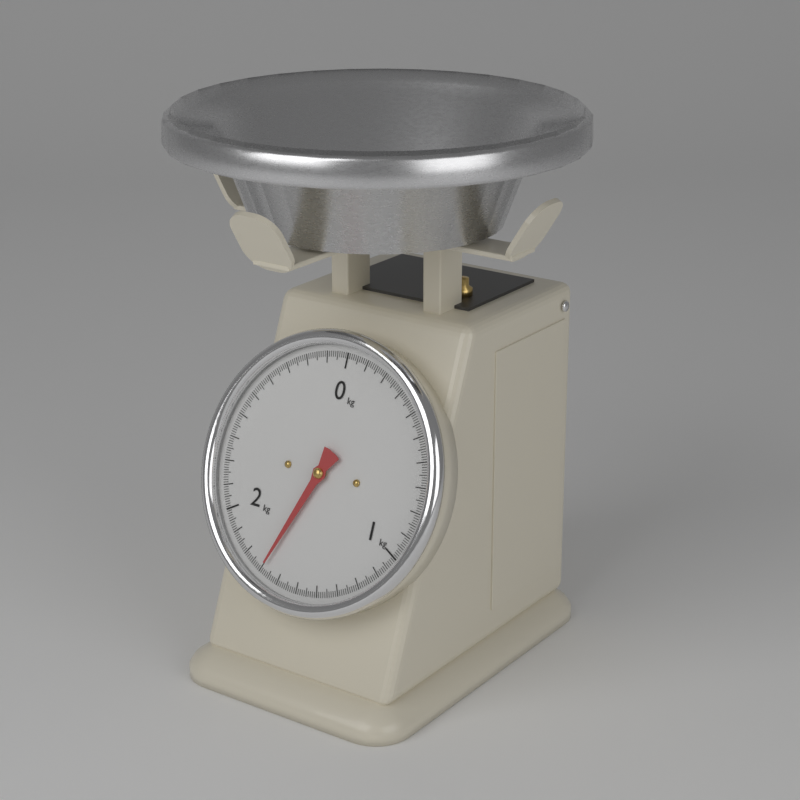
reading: 1.69 kg
